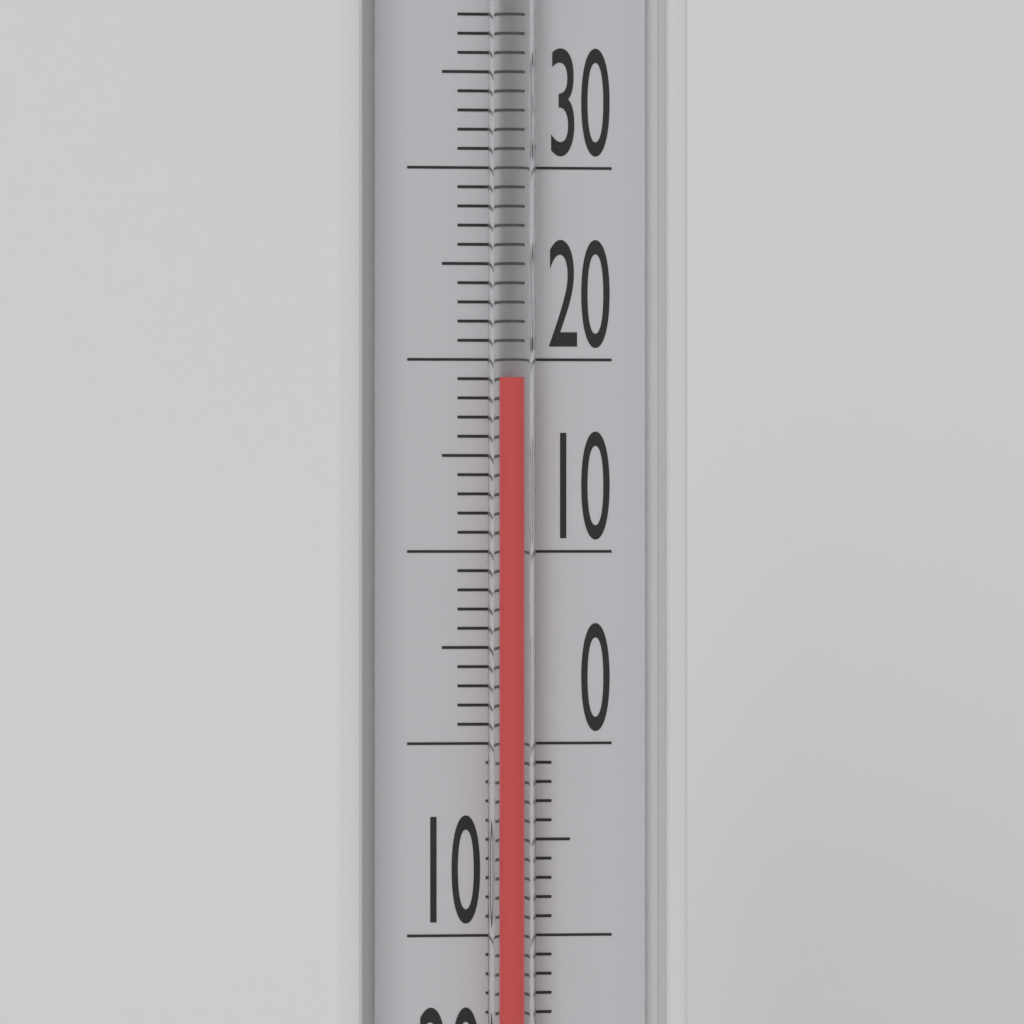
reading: 19 °C
